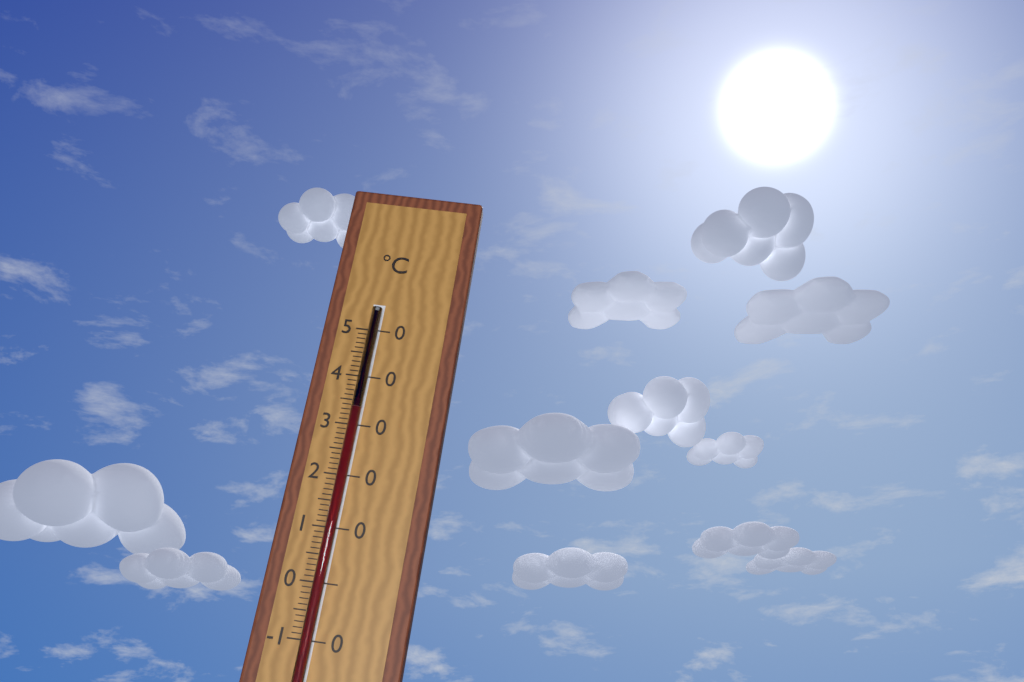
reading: 33 °C
